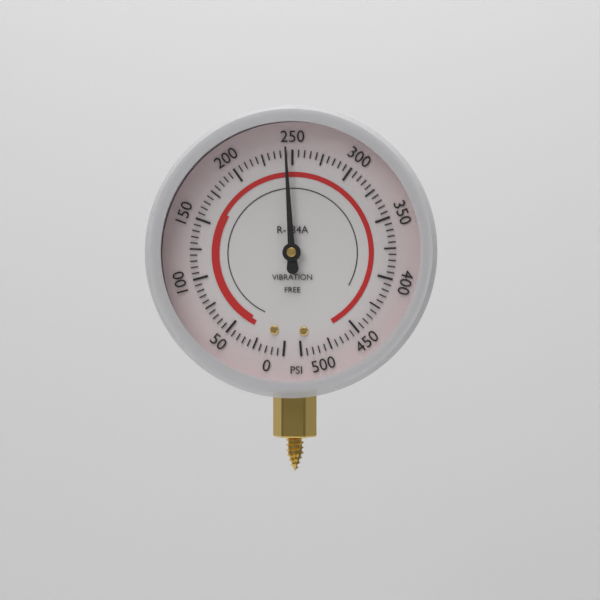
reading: 245 psi
